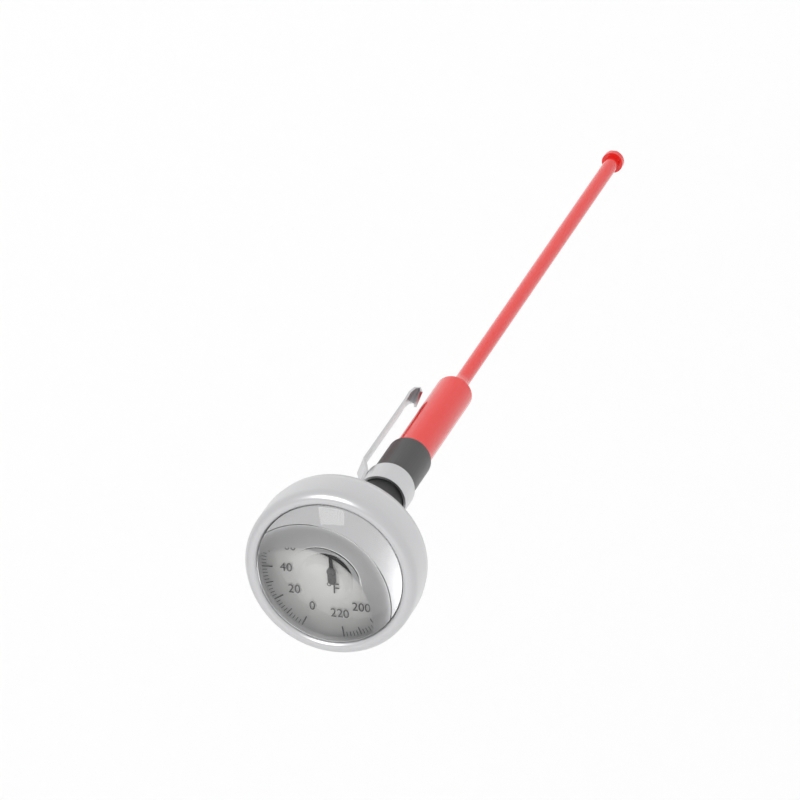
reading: 102 °F
